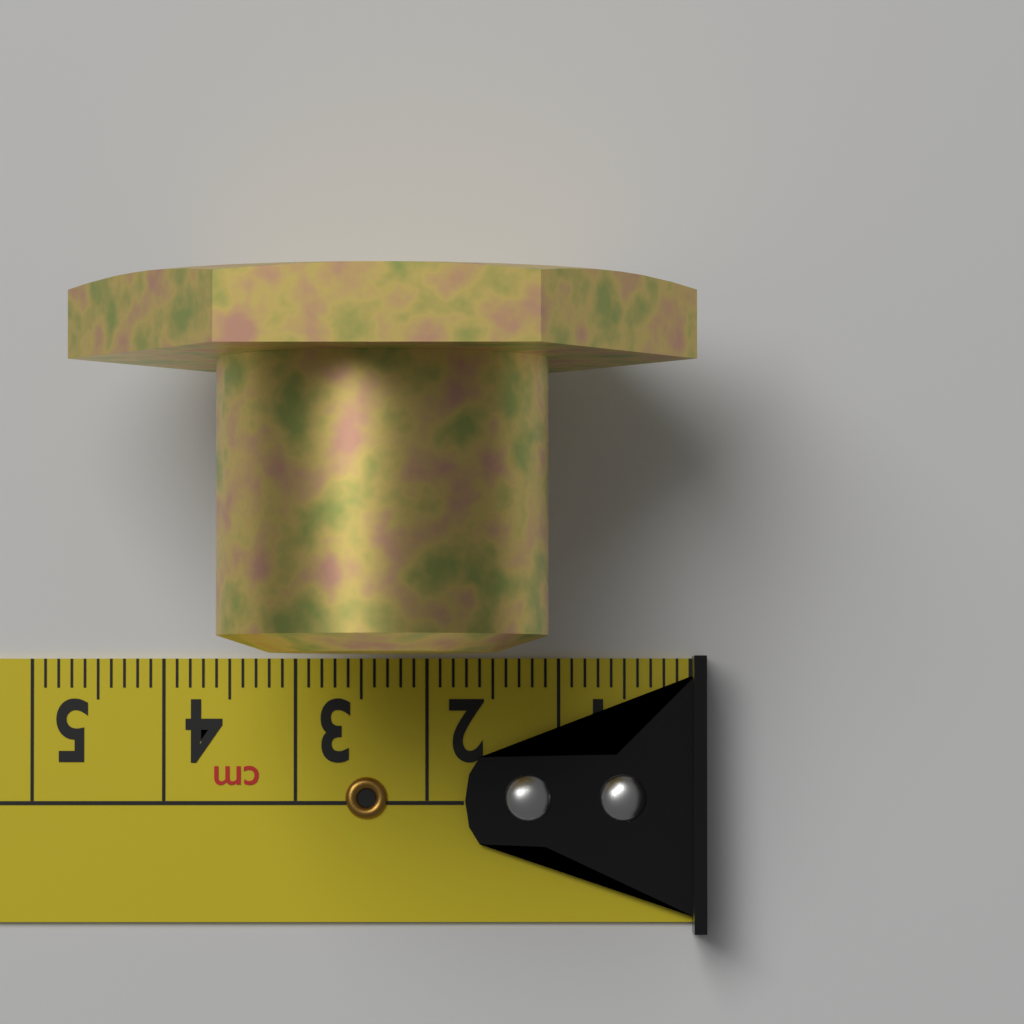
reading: 4.6 cm
